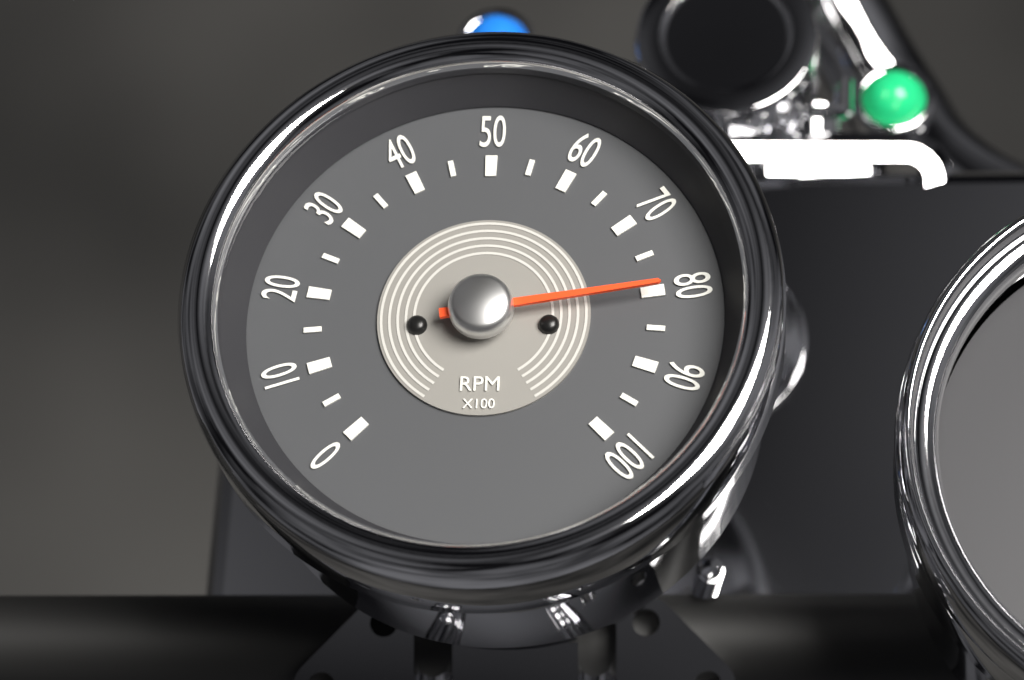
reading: 8000 RPM
